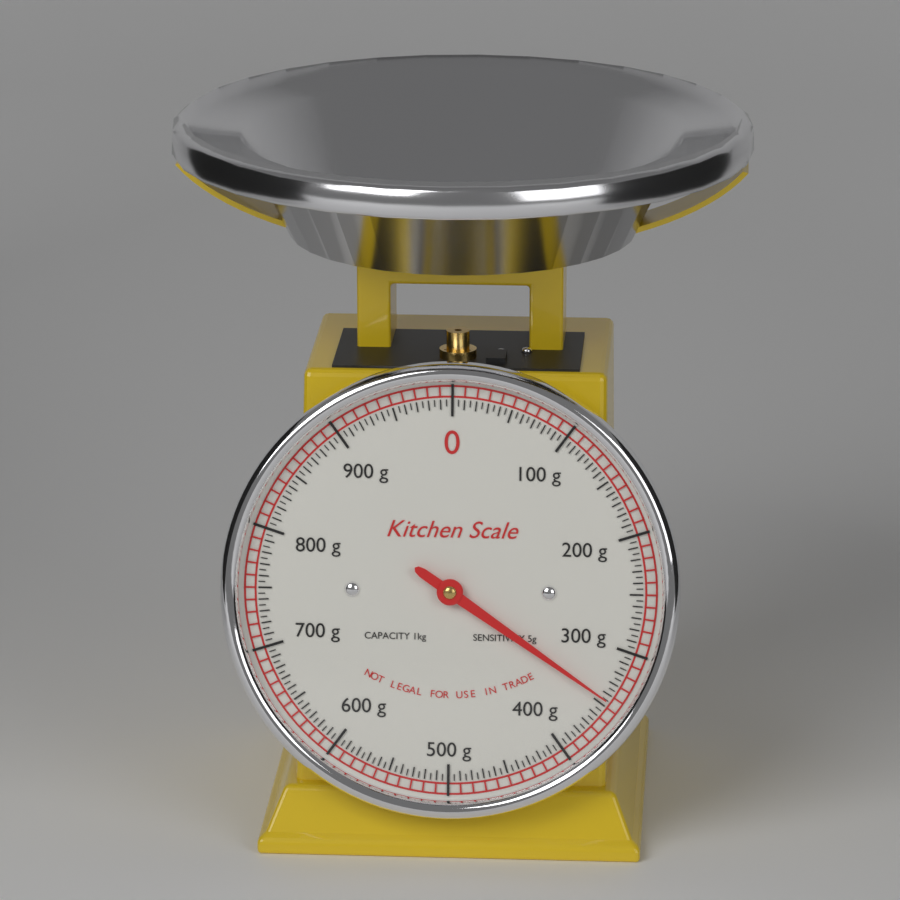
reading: 345 g
